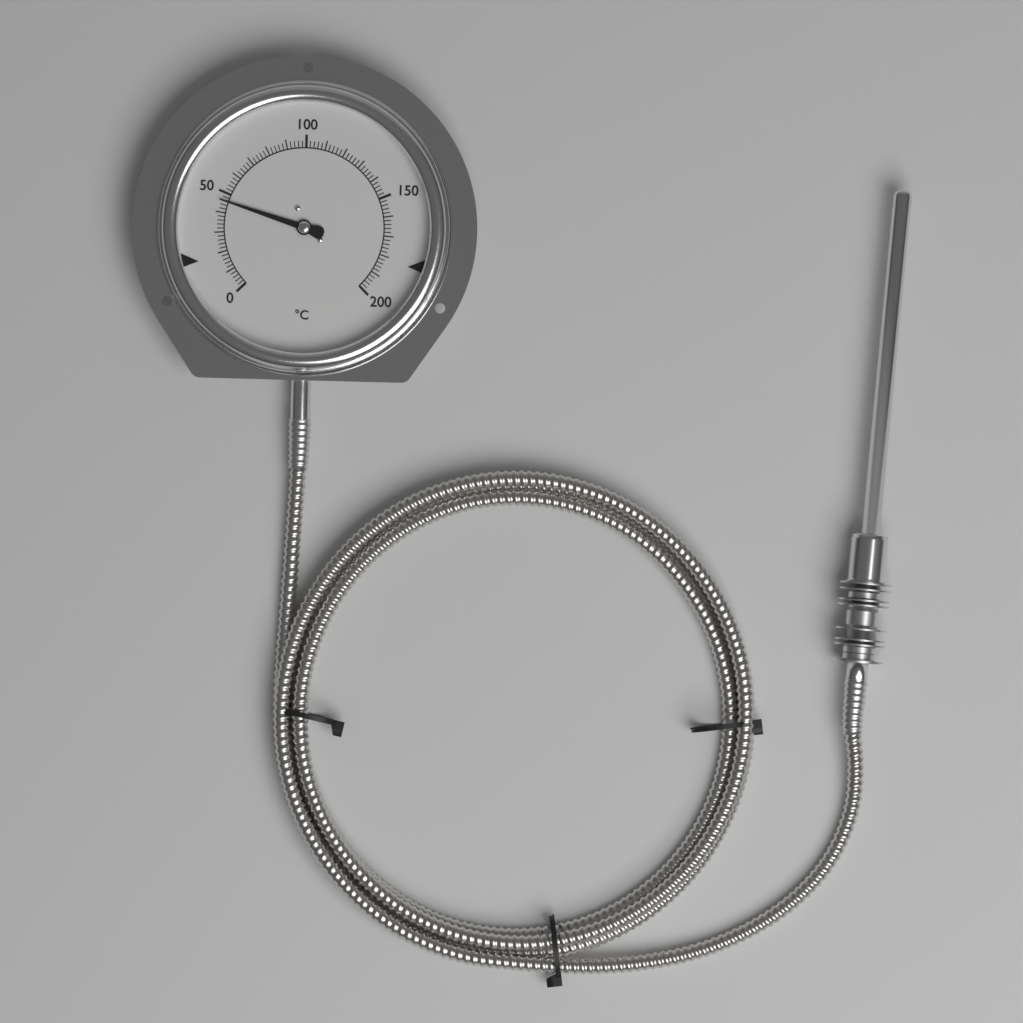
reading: 46 °C
